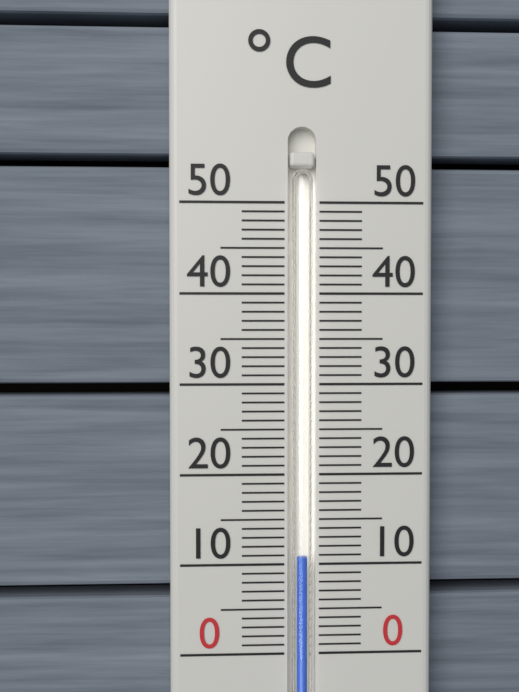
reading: 11 °C
